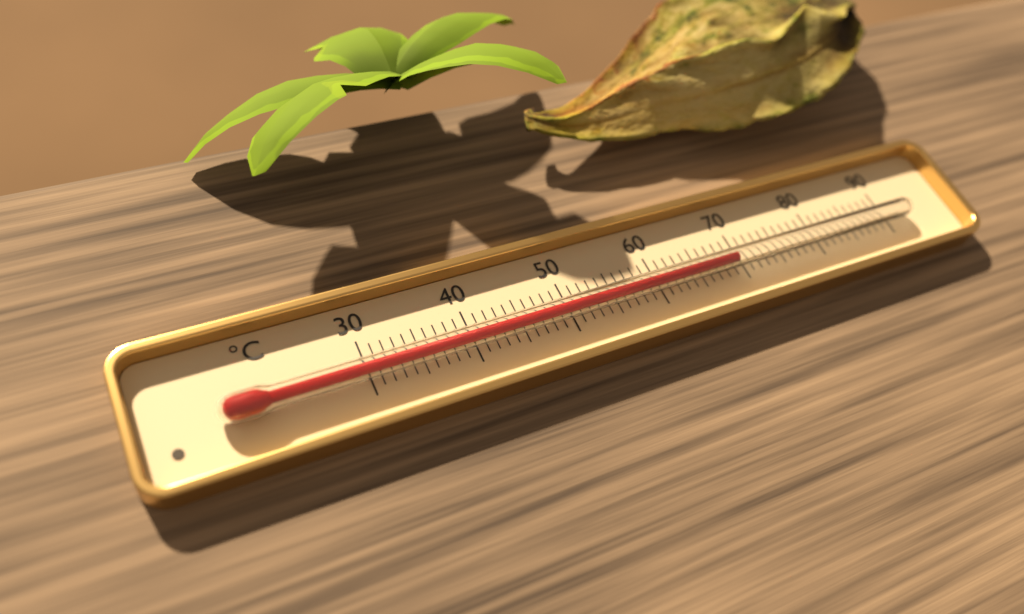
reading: 69 °C
